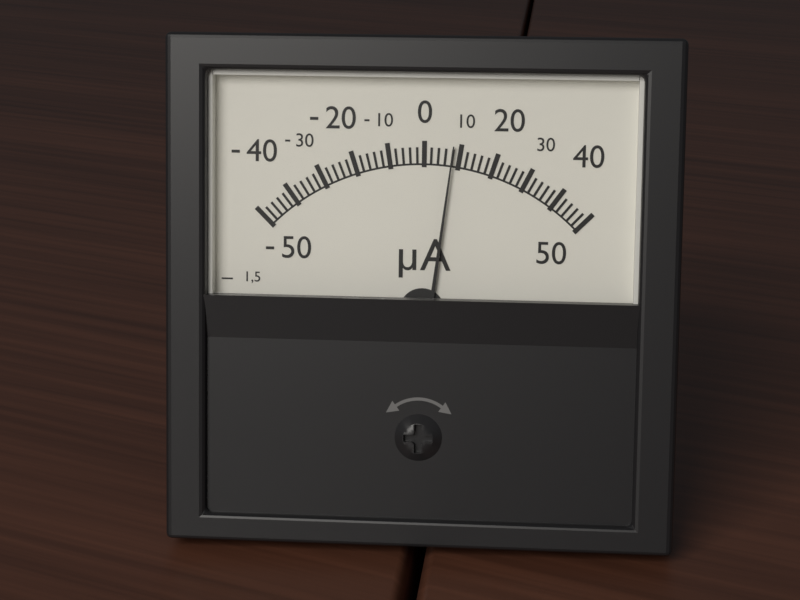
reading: 8 µA
